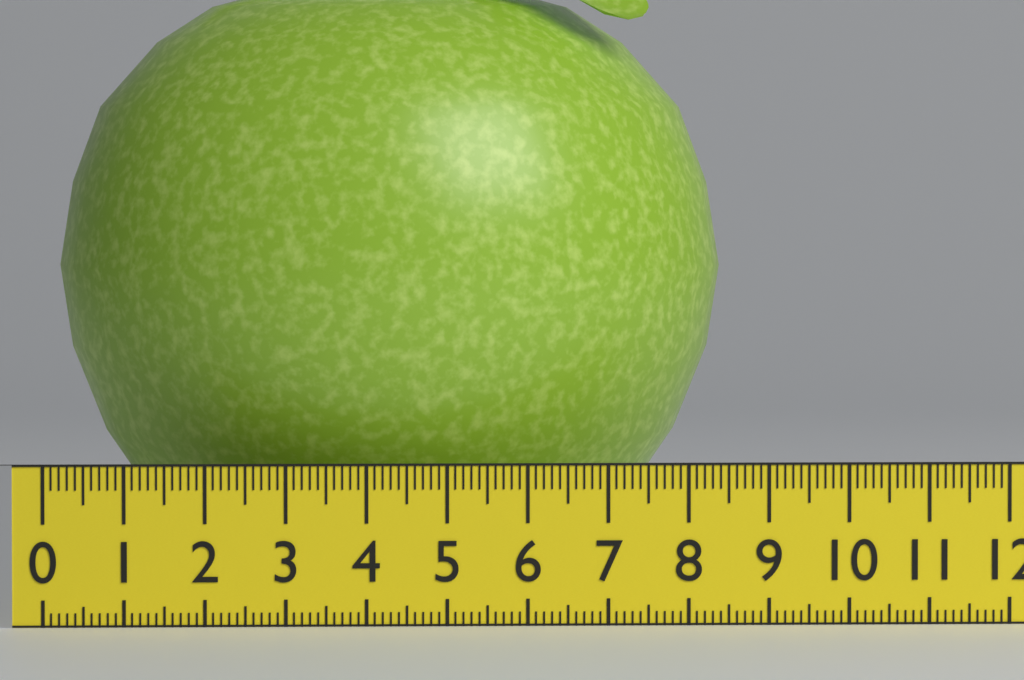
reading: 8.6 (no unit)
